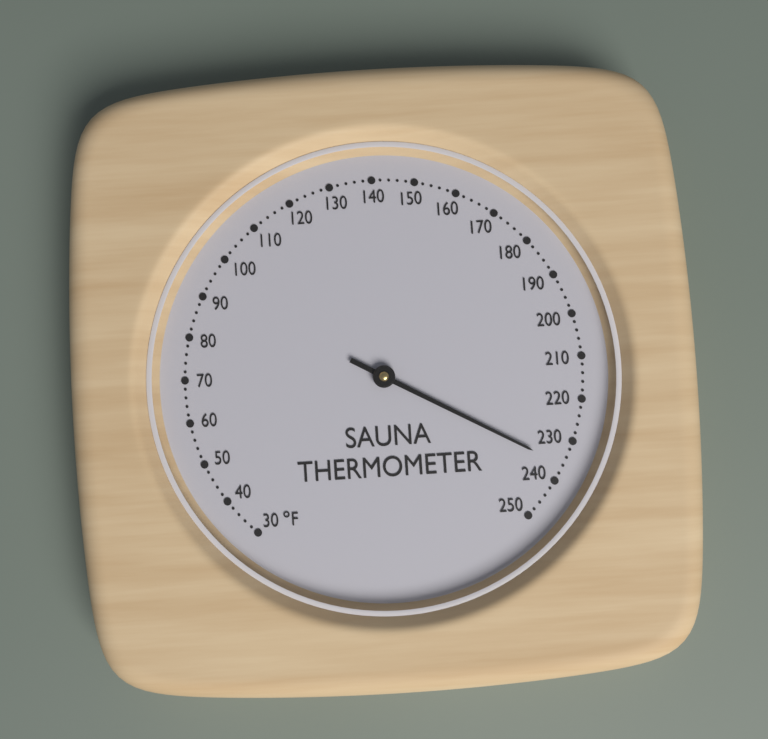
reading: 236 °F
